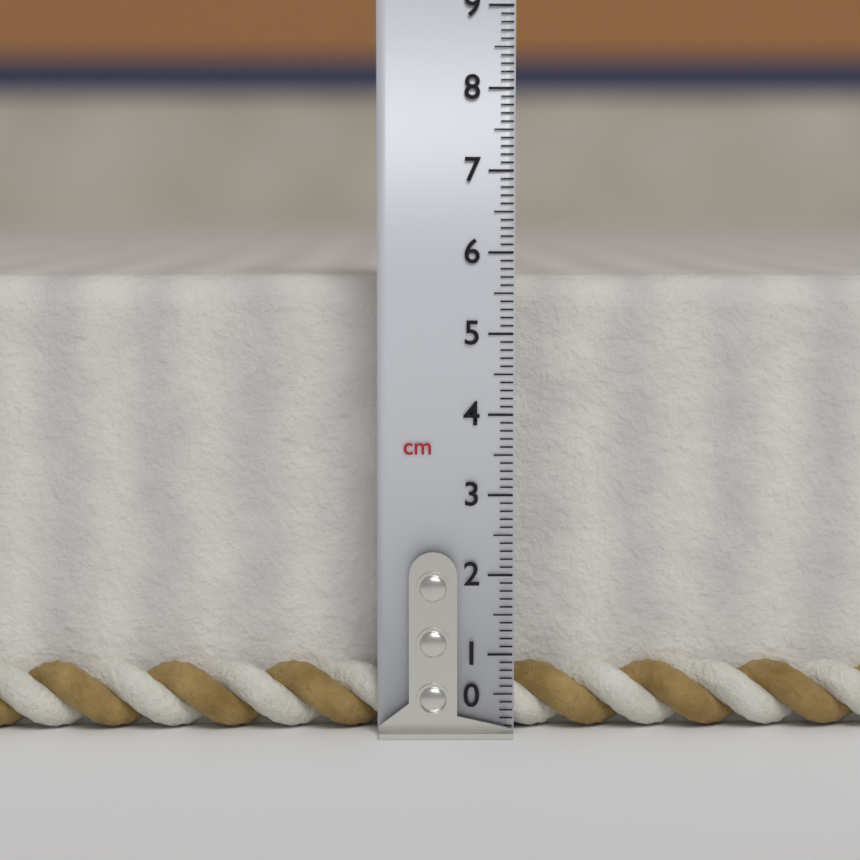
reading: 5.7 cm
